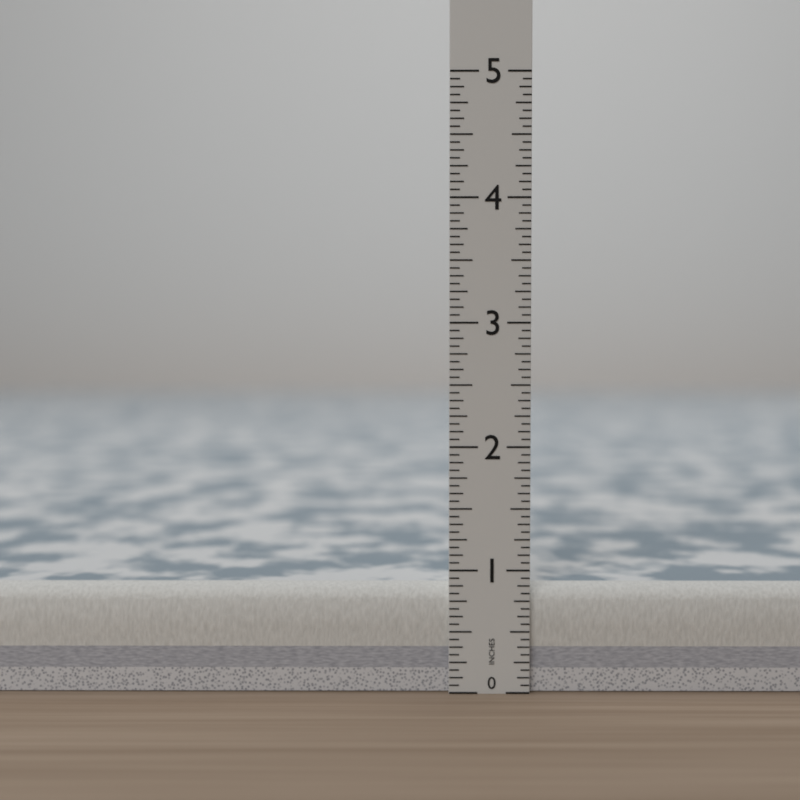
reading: 0.8750 in
